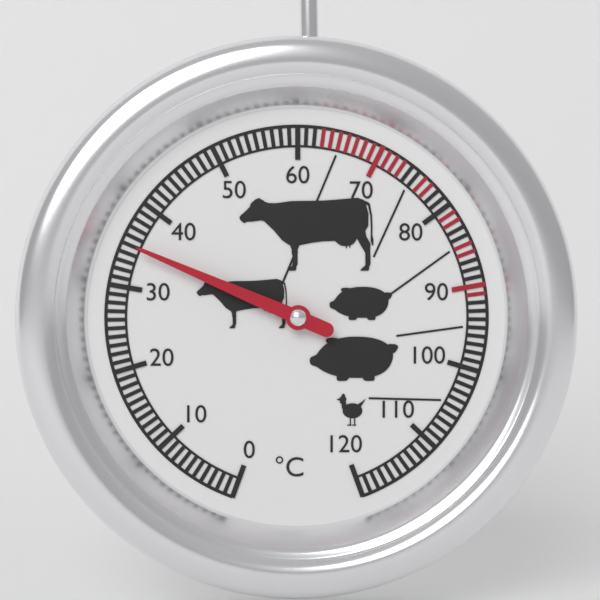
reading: 35 °C
